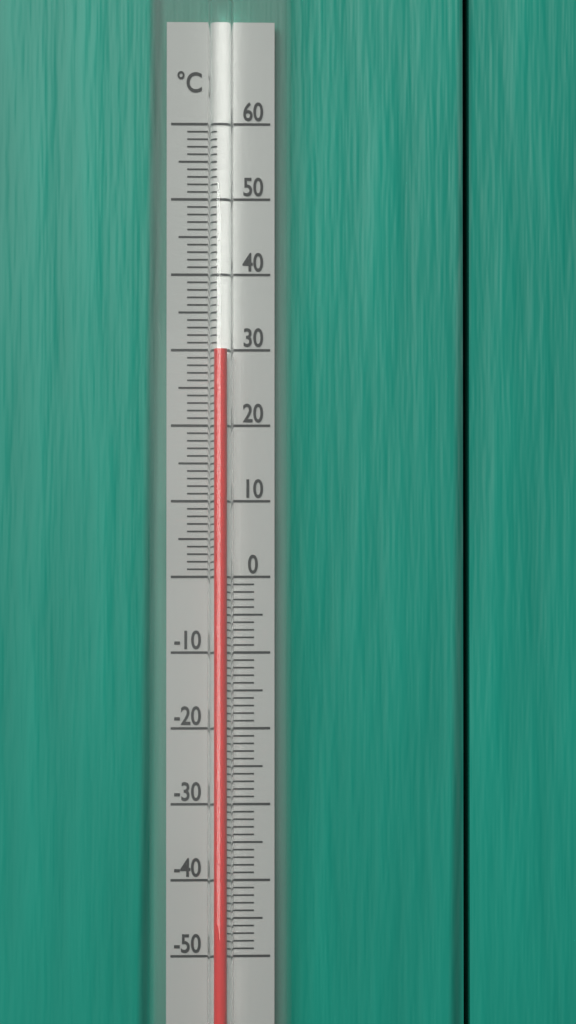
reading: 30 °C
